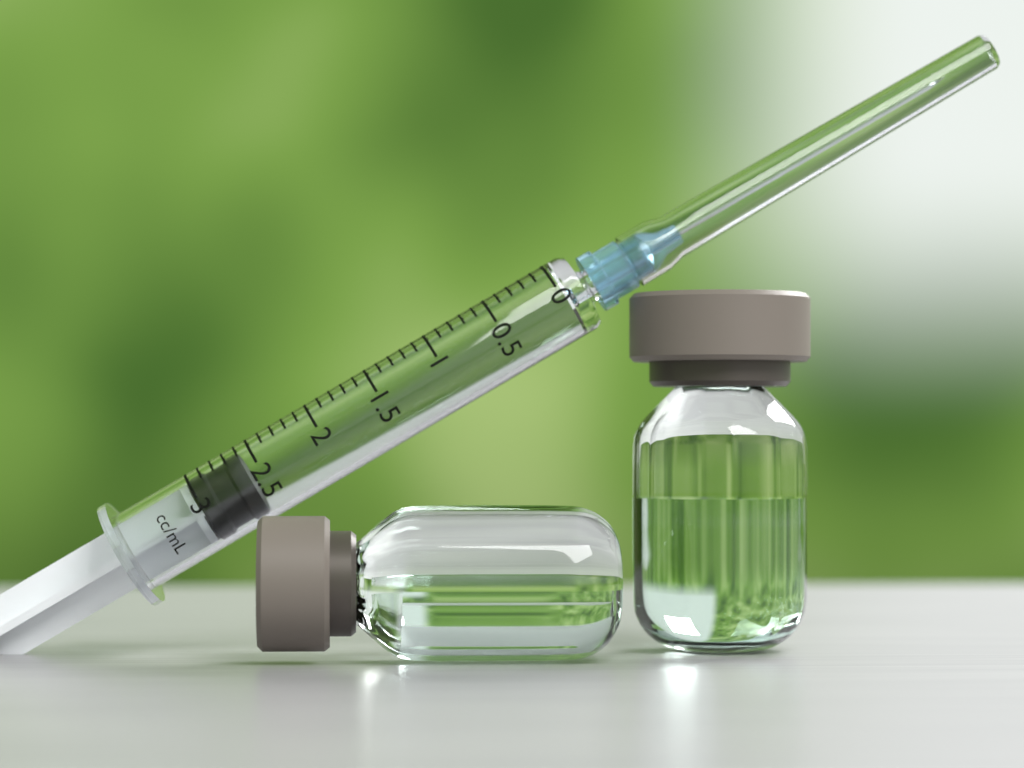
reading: 2.6 mL
